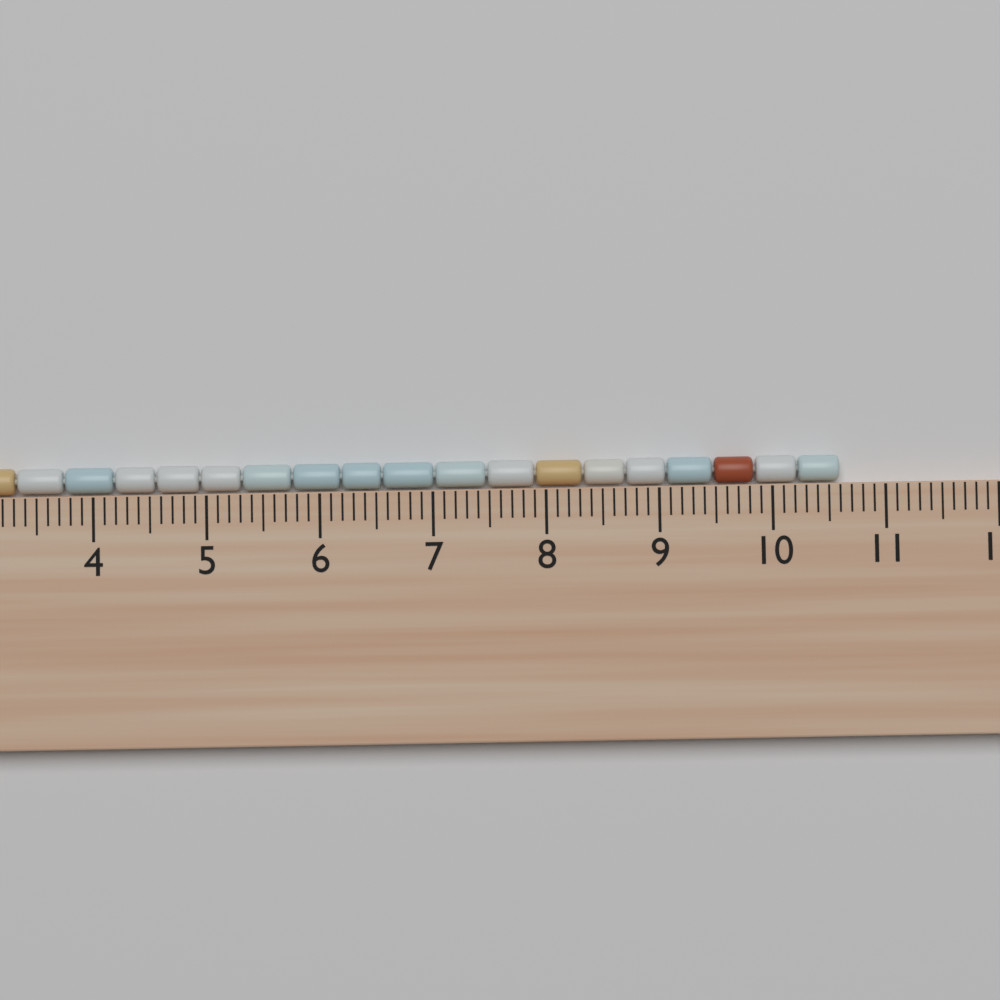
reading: 10.6 cm
